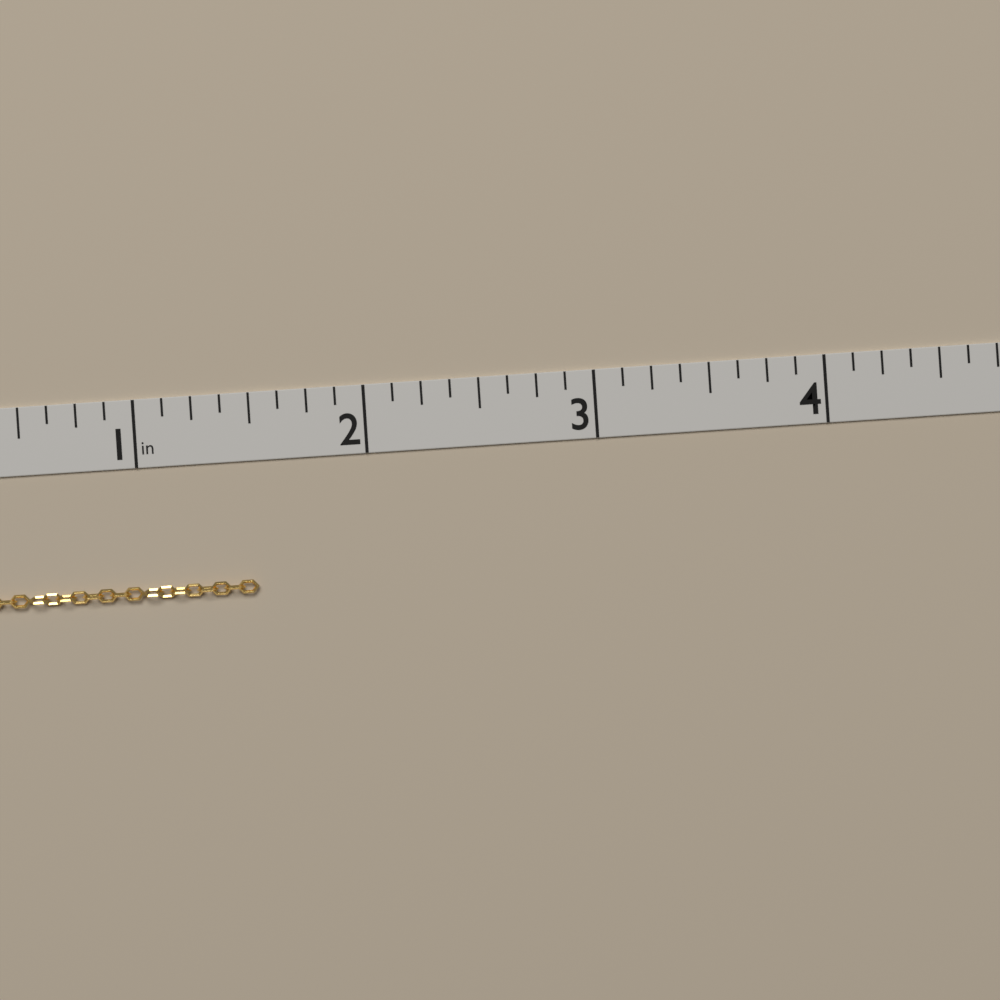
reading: 1.500 in
